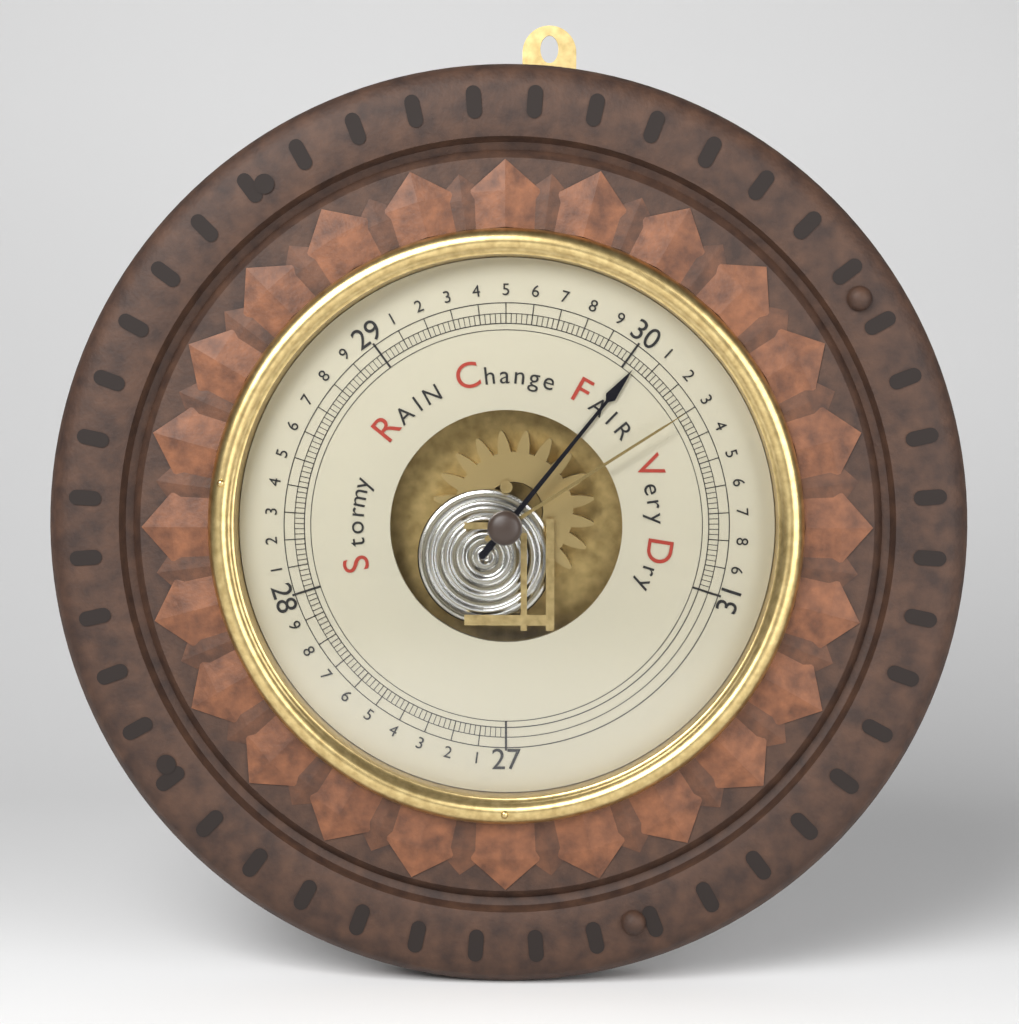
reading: 30.04 inHg
